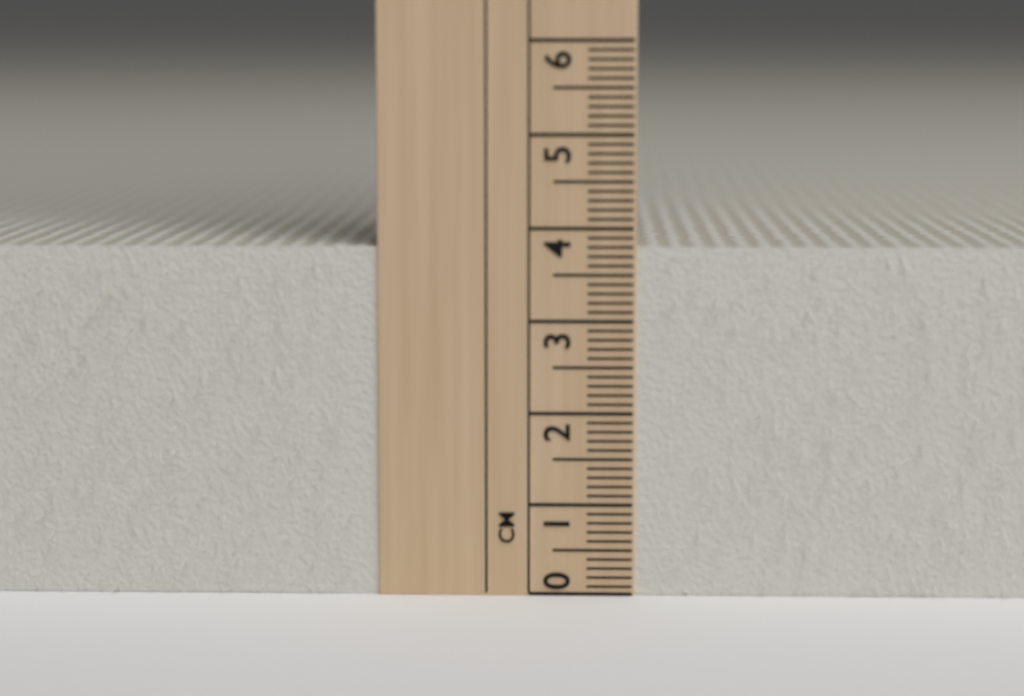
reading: 3.8 cm
